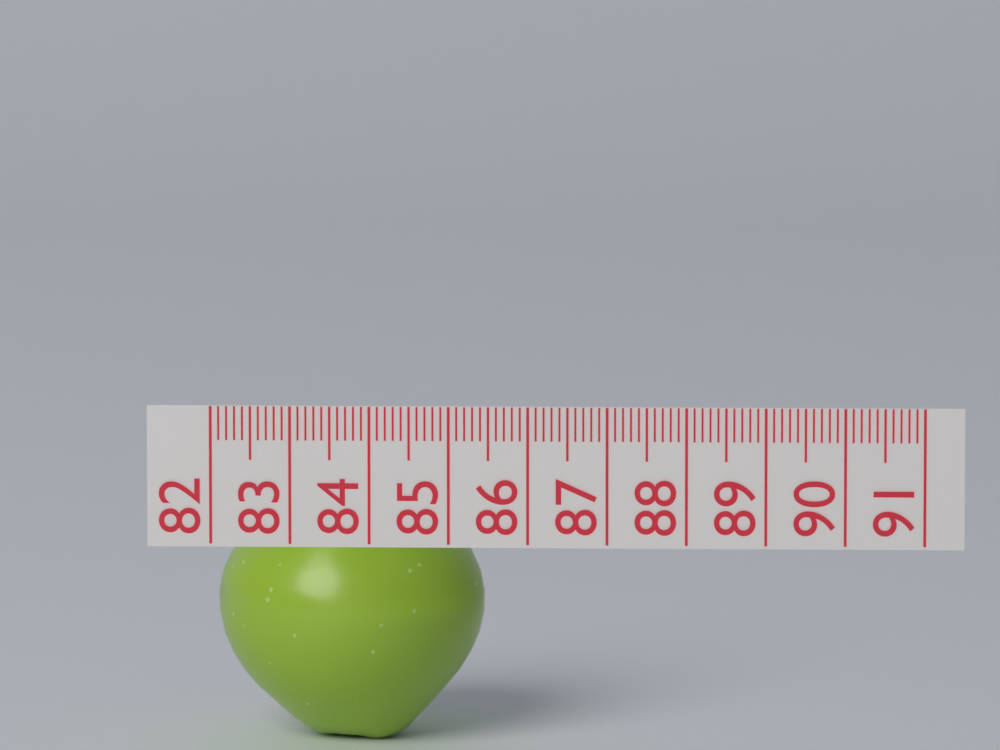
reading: 85.4 (no unit)
